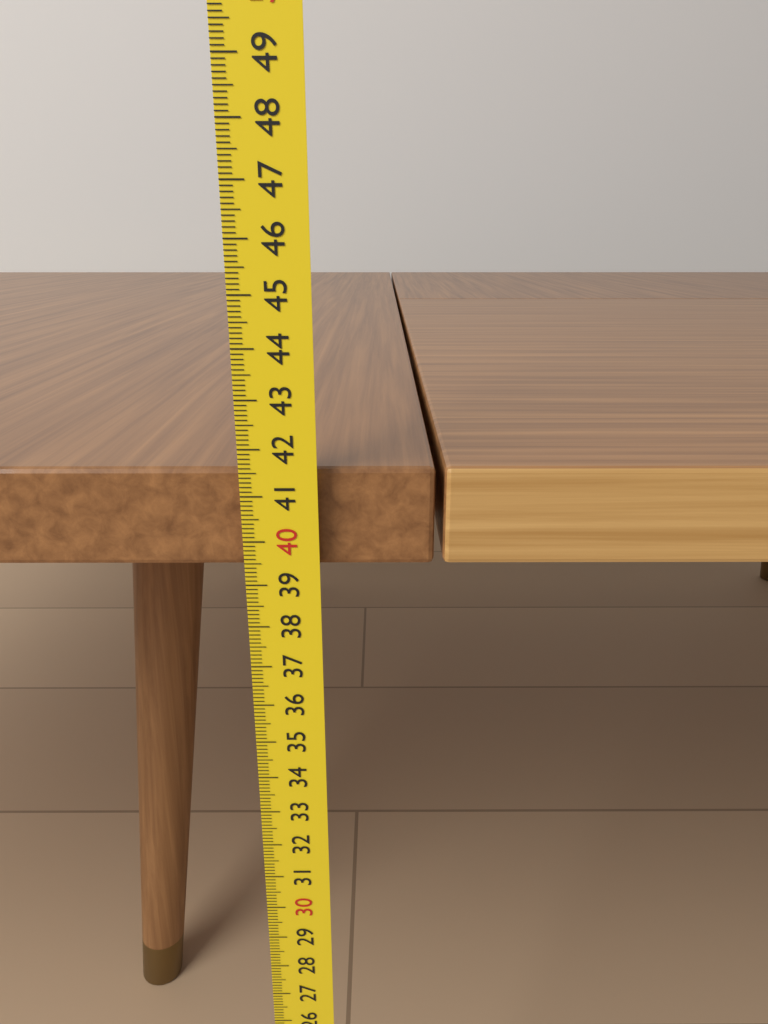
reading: 41.5 cm
